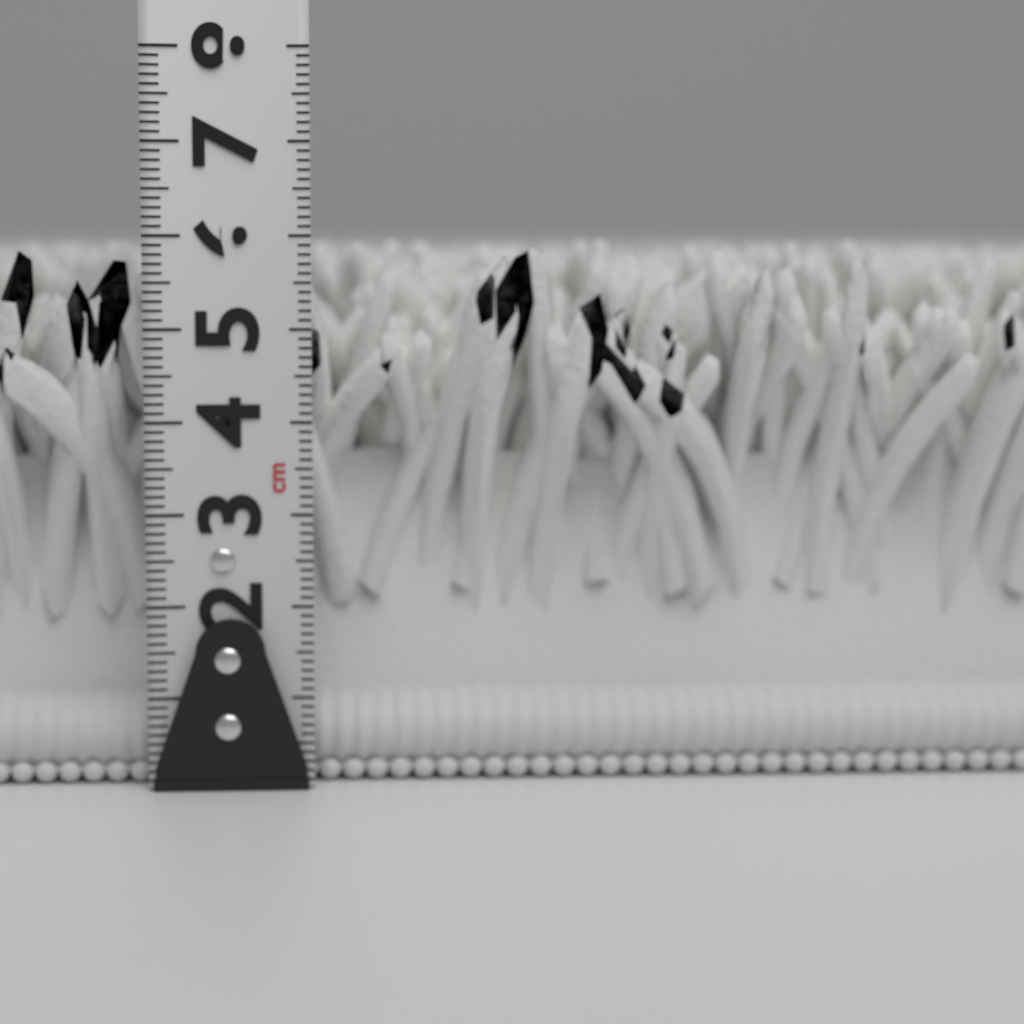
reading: 6.0 cm
